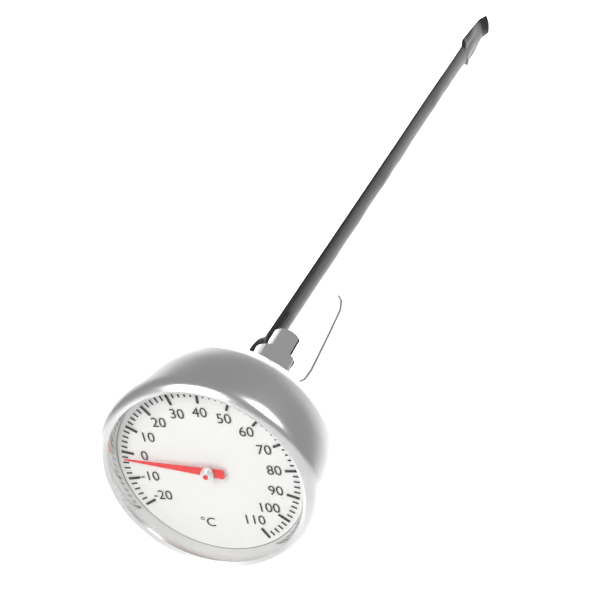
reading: -2 °C
